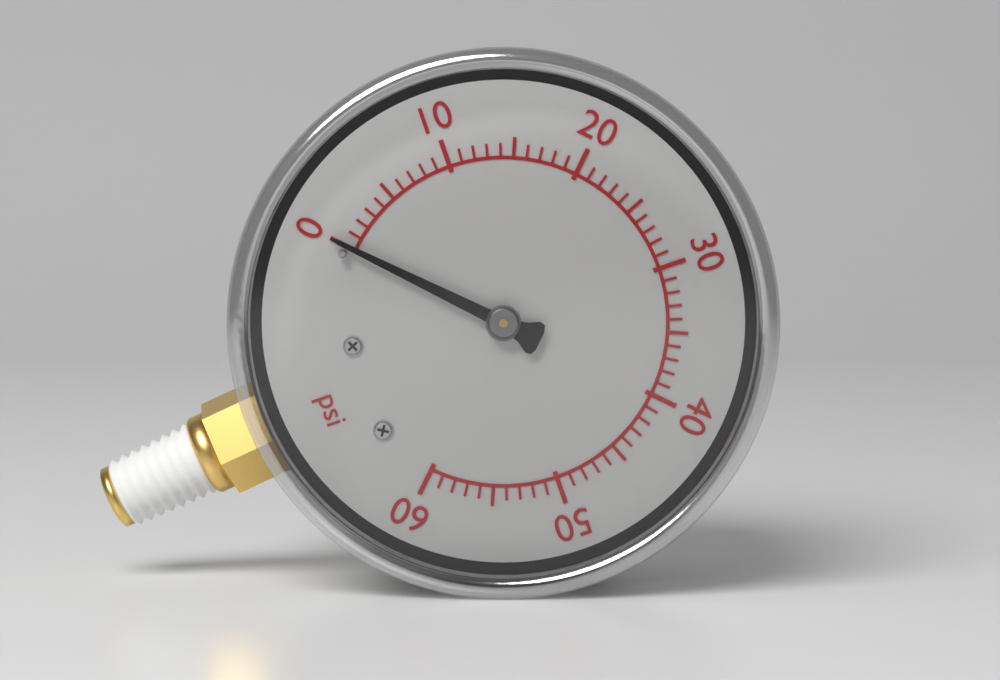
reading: 0 psi
